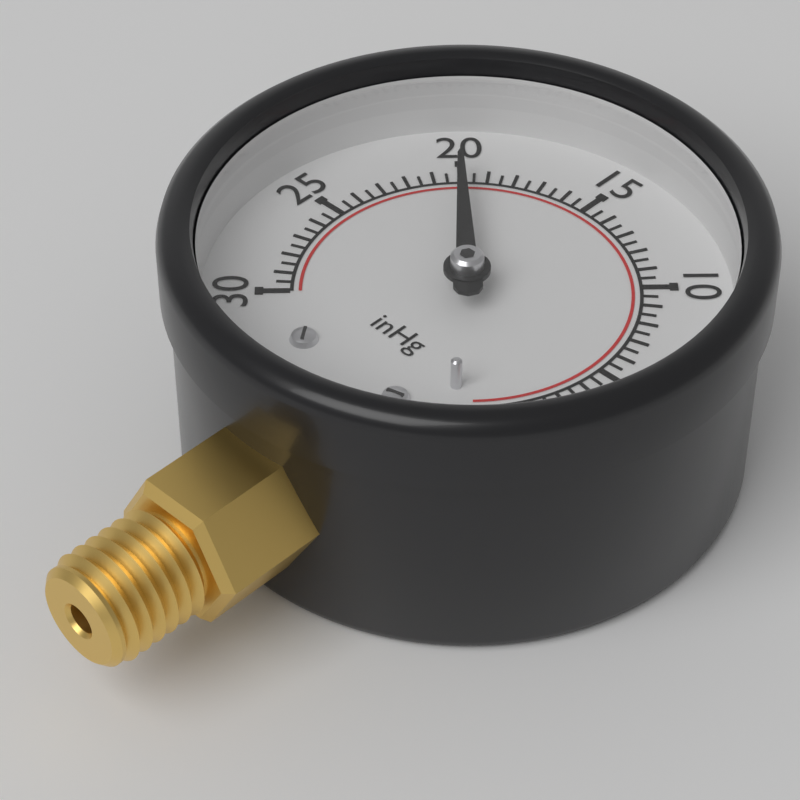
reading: 20.0 inHg
